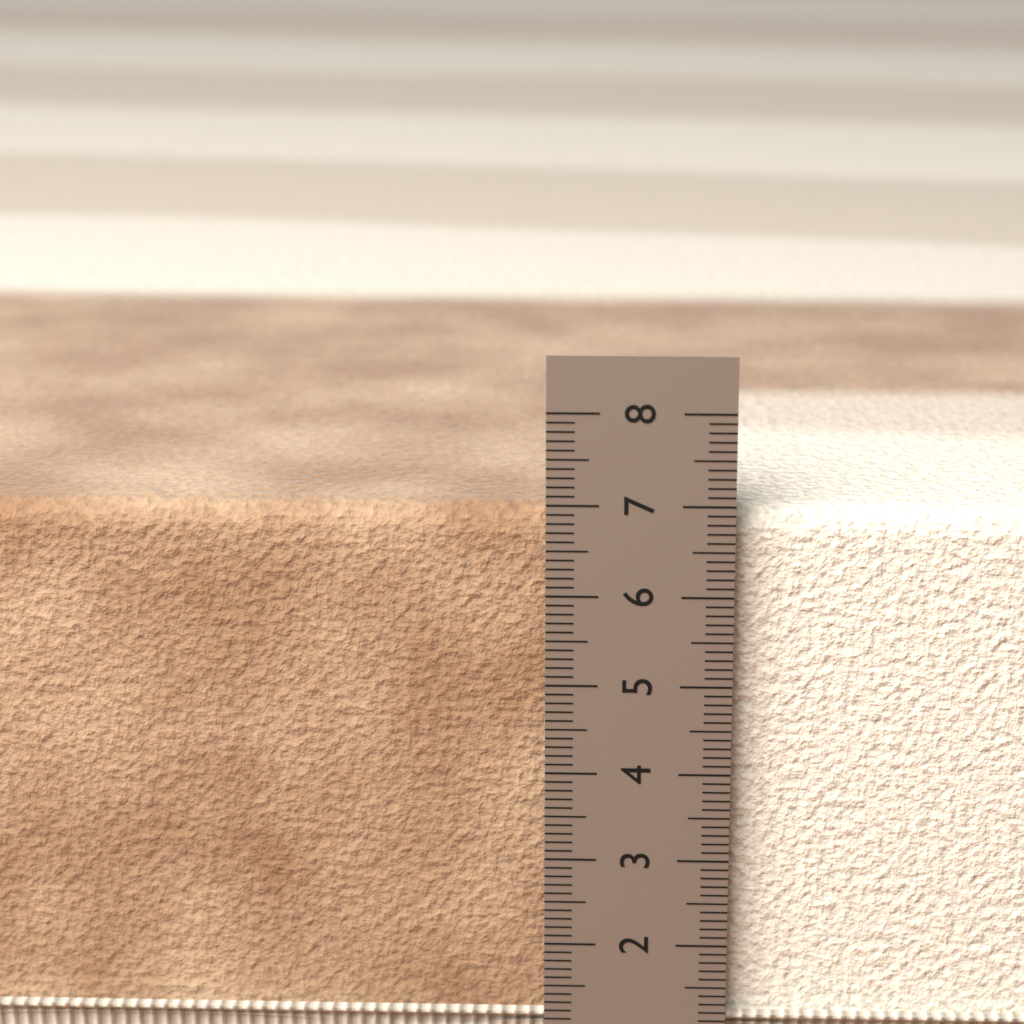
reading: 6.9 cm
